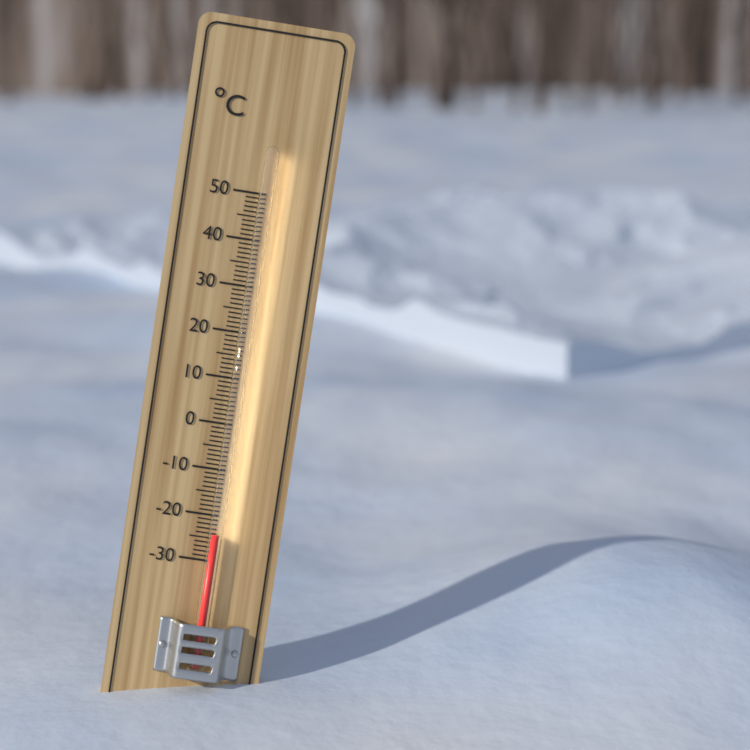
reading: -24 °C
